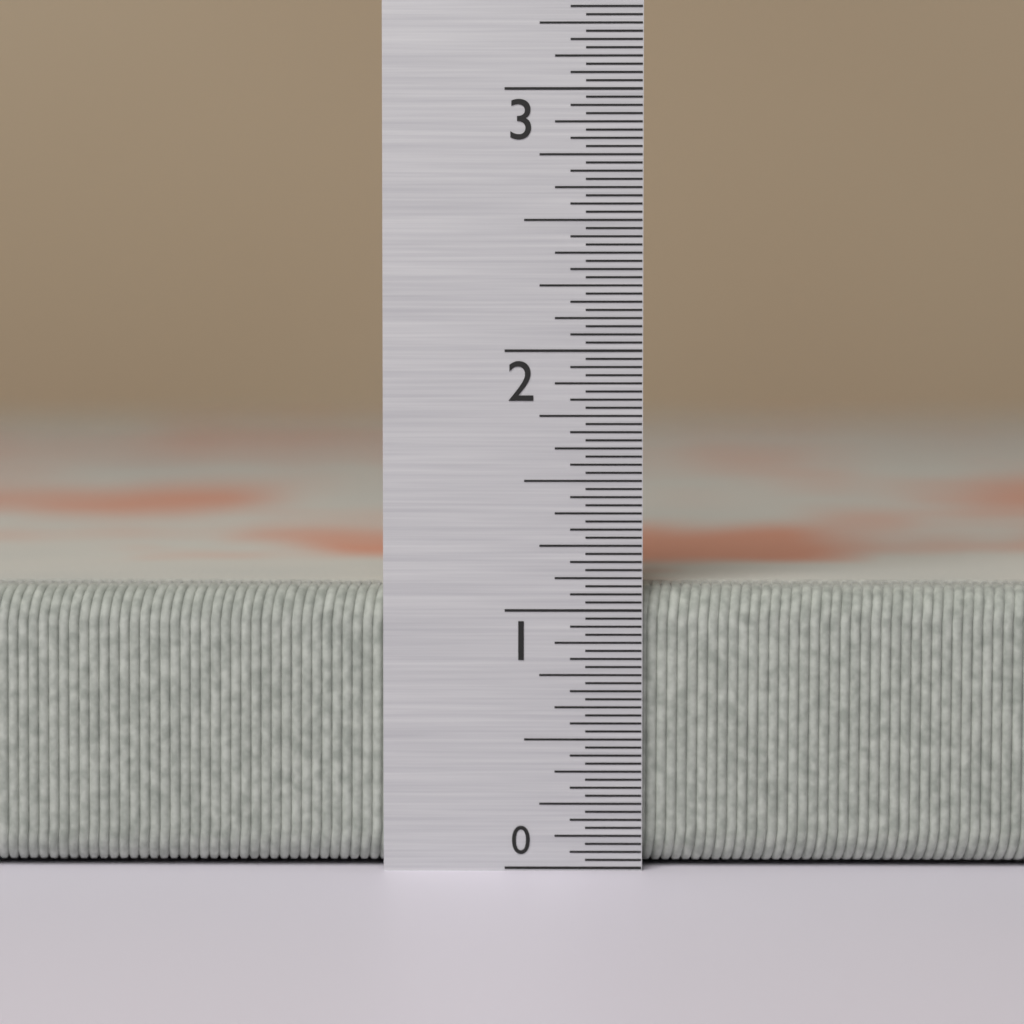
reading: 1.09375 in
